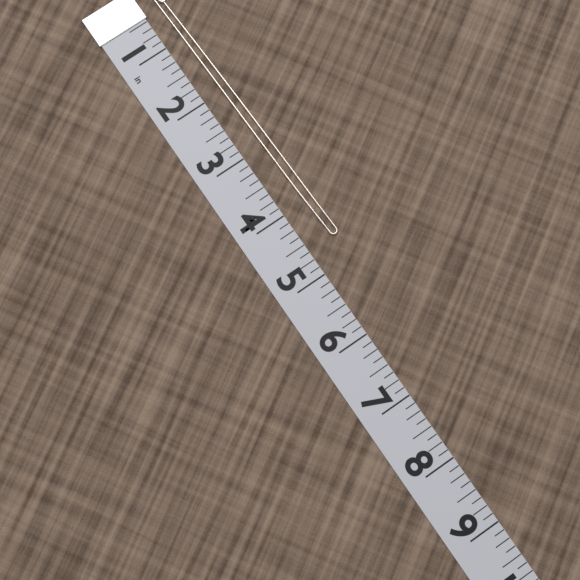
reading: 4.625 in
